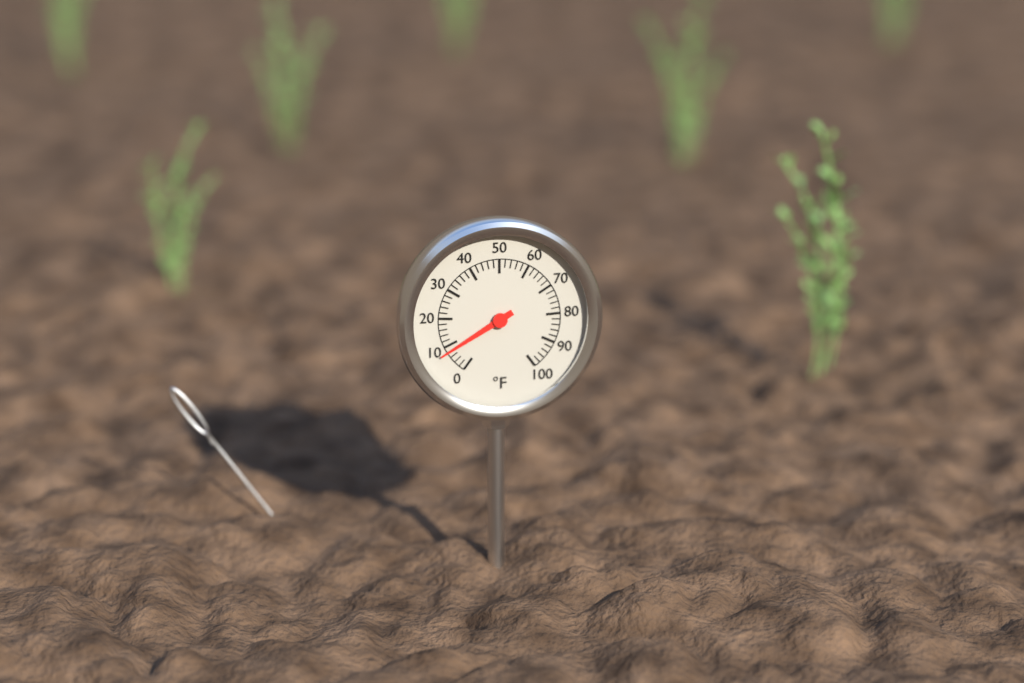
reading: 8 °F
